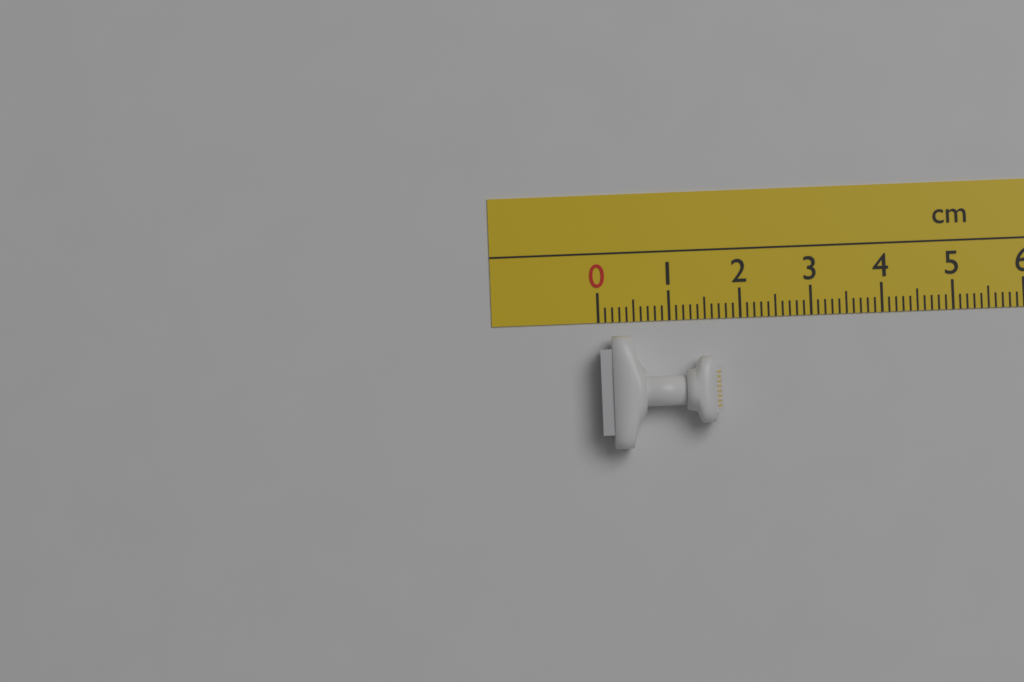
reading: 1.7 cm
